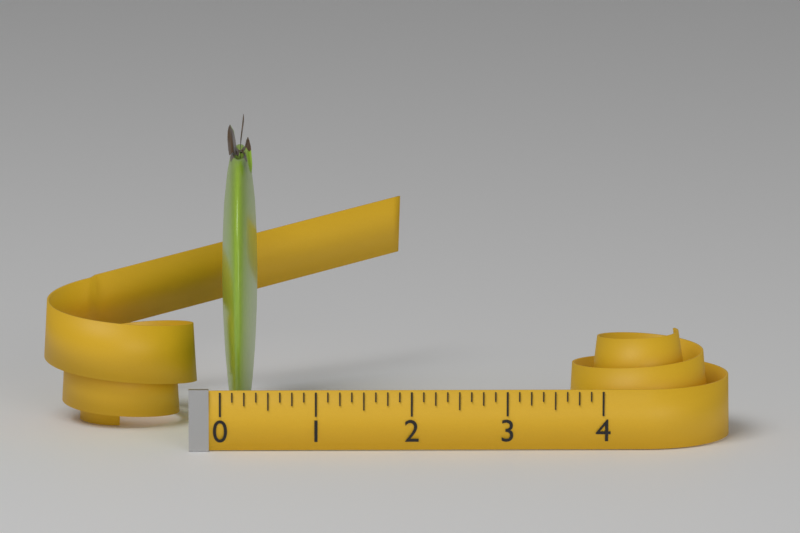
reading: 0.375 (no unit)
